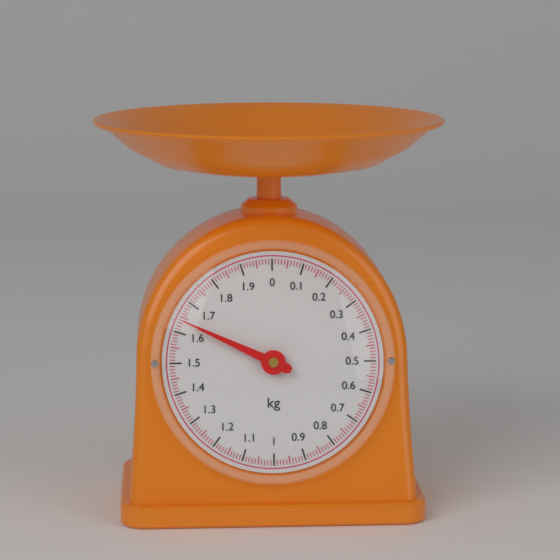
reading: 1.64 kg
